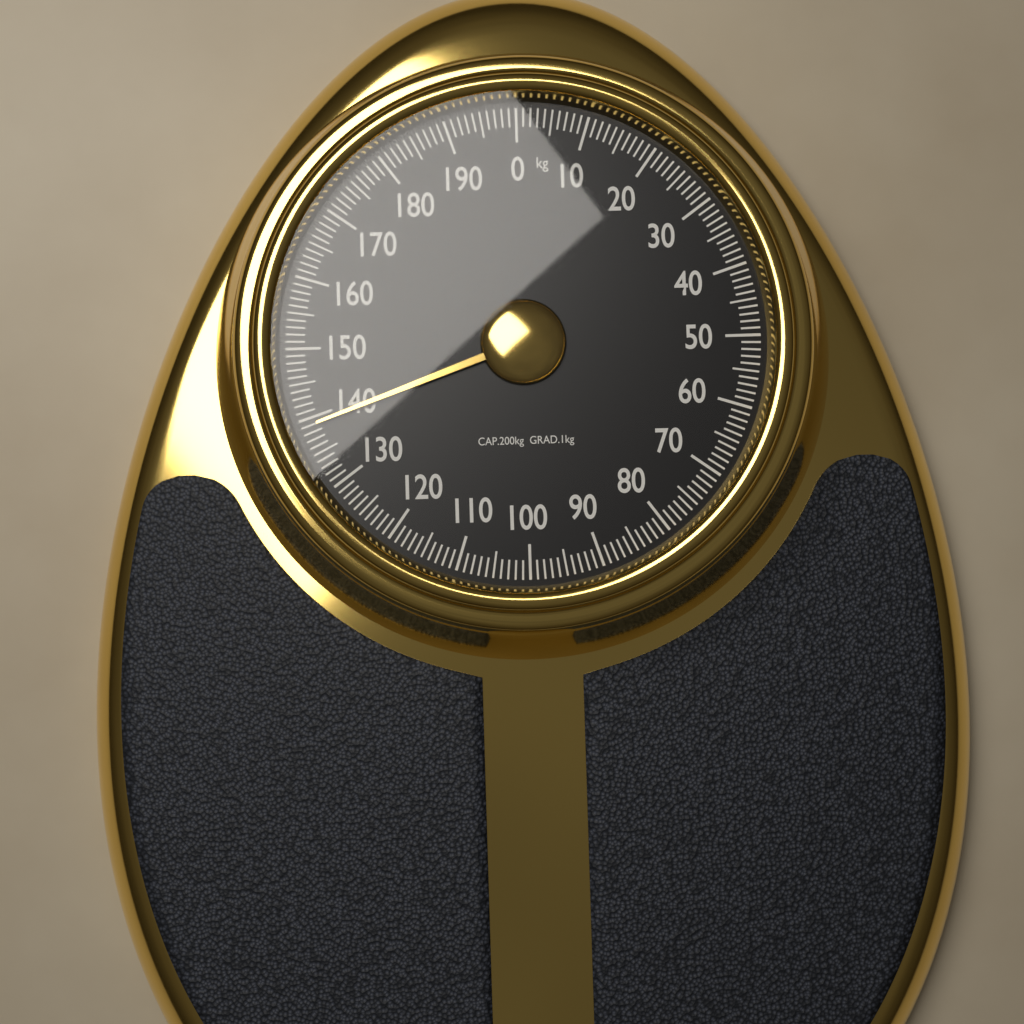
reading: 139 kg
